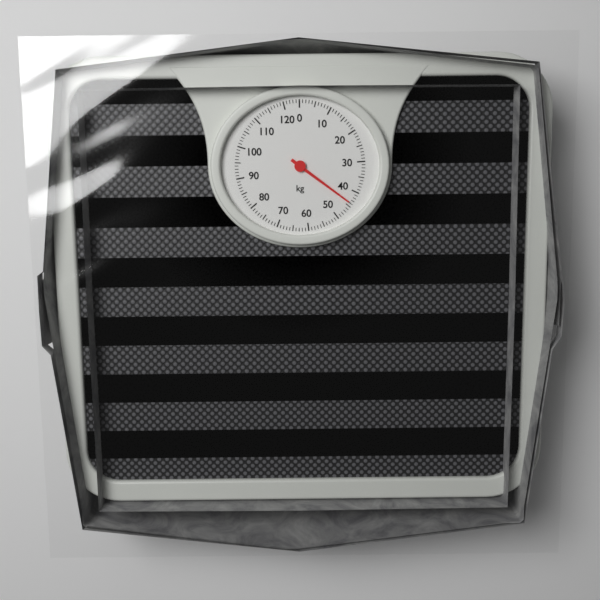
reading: 44 kg
